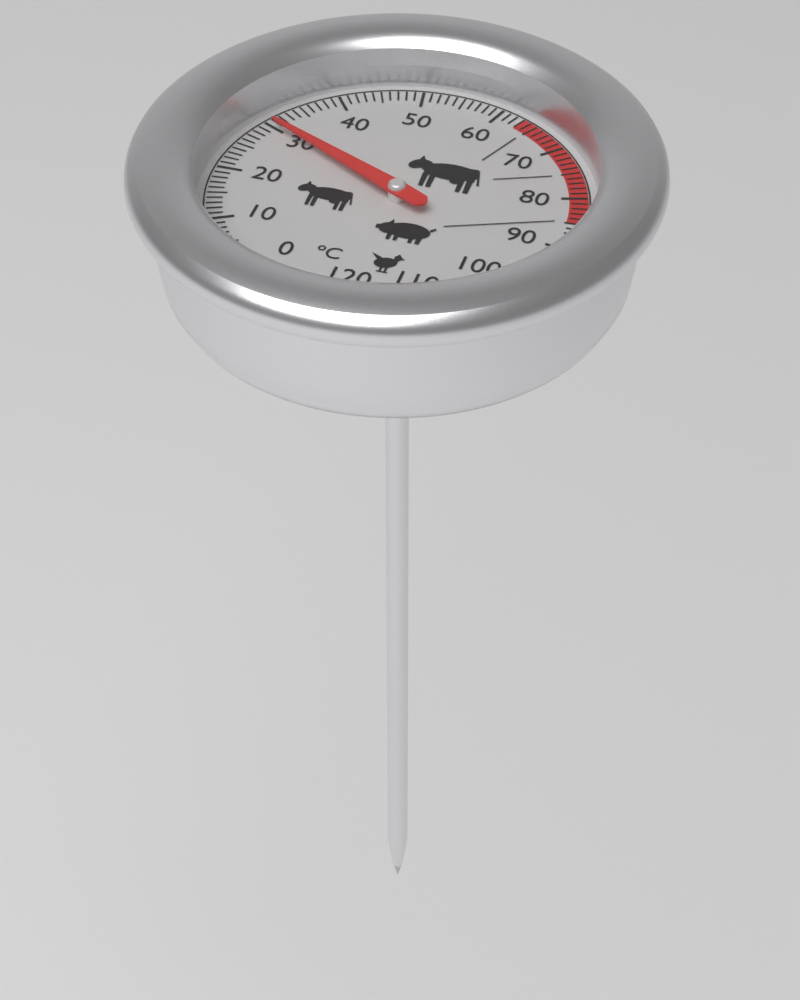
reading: 30 °C
